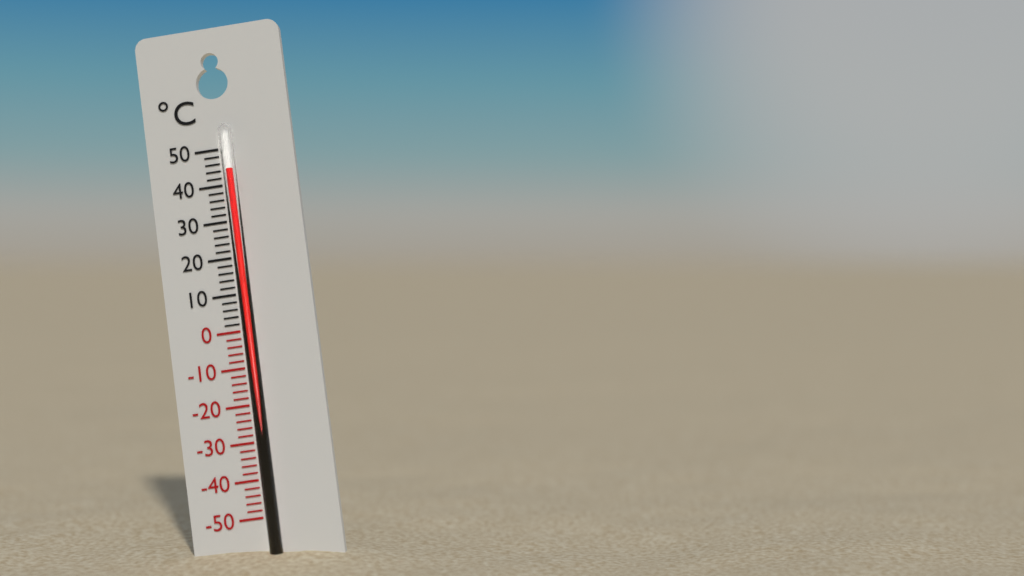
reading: 44 °C
